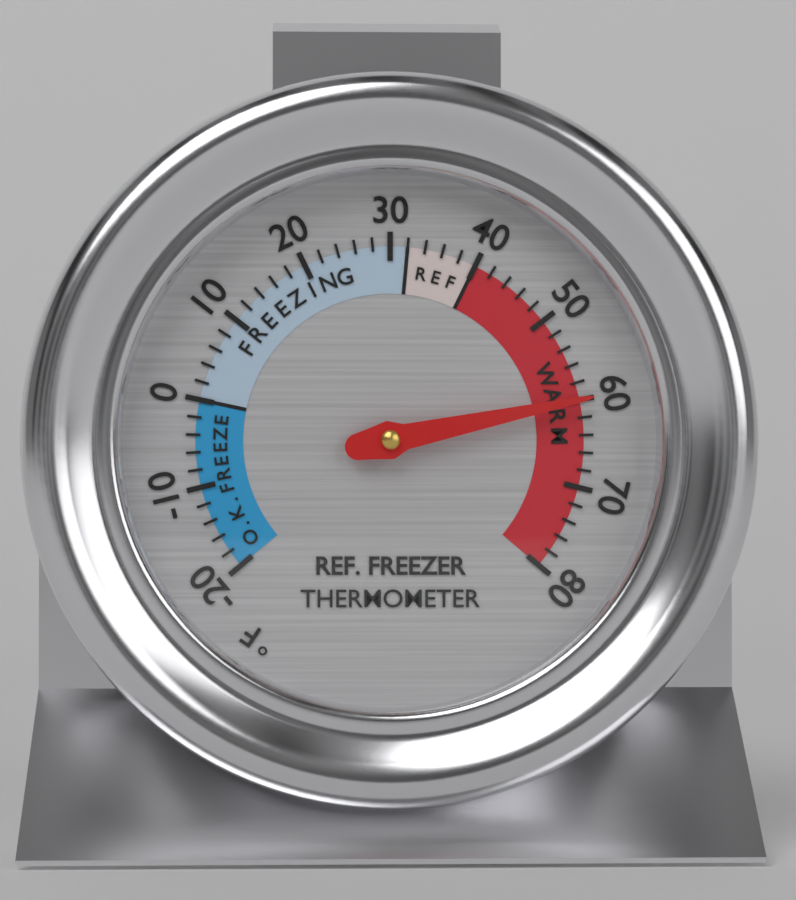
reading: 60 °F
